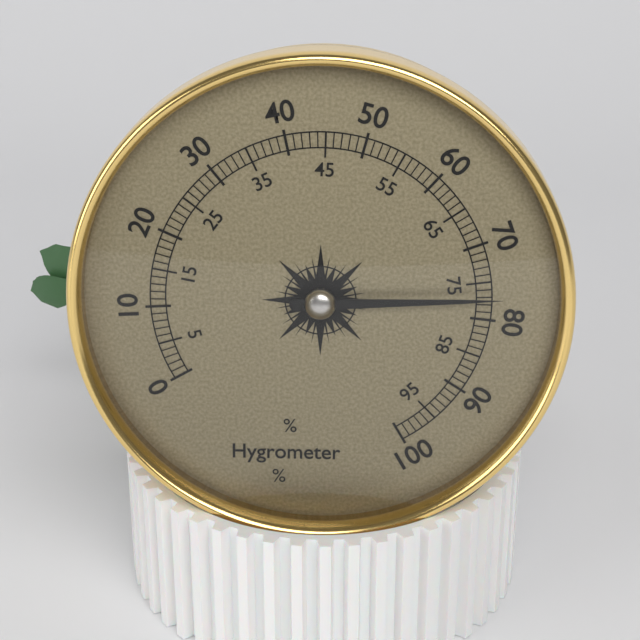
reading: 77 %
